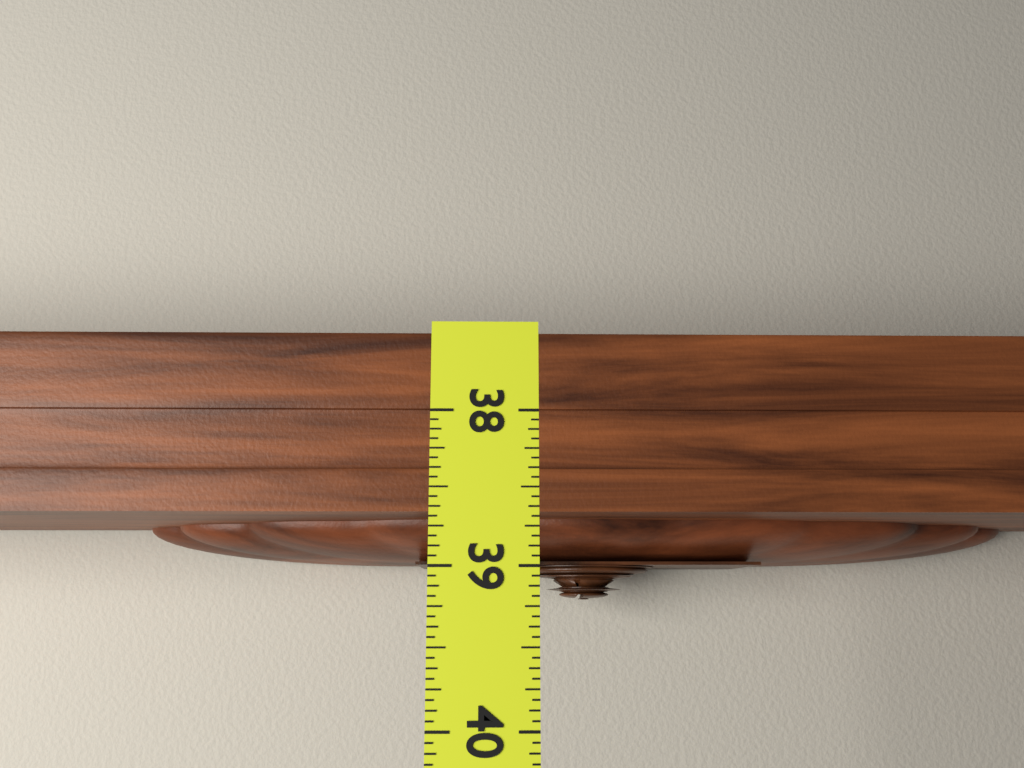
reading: 39.1875 (no unit)
